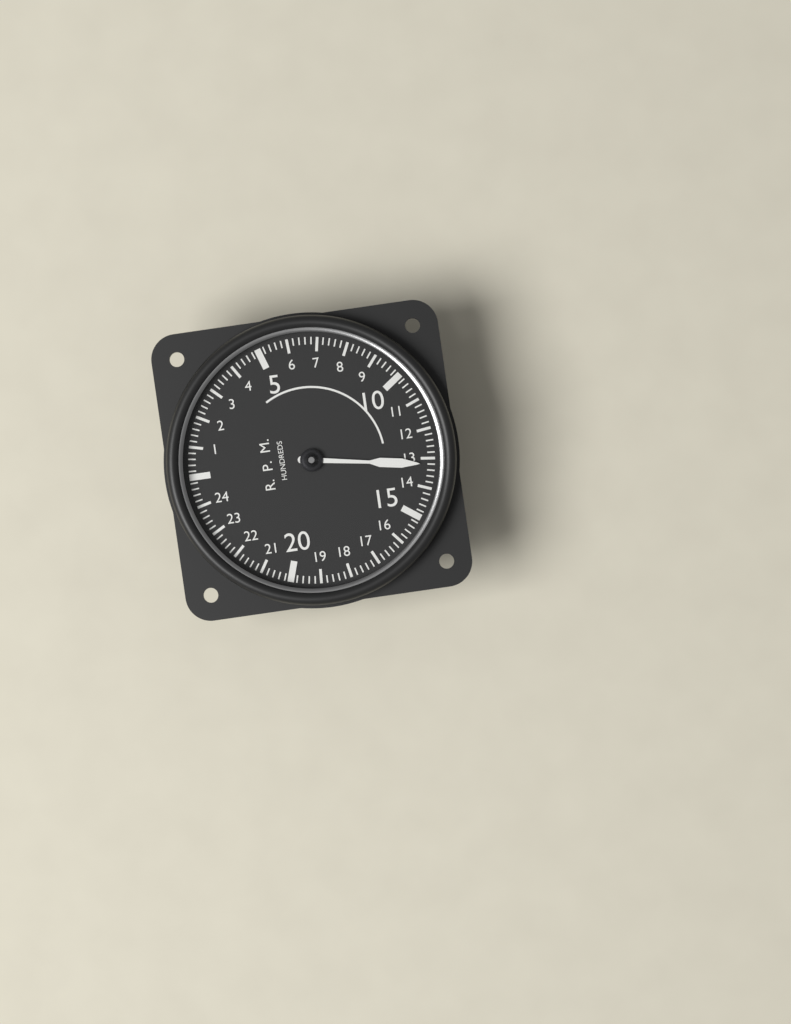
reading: 13.2 RPM x100
